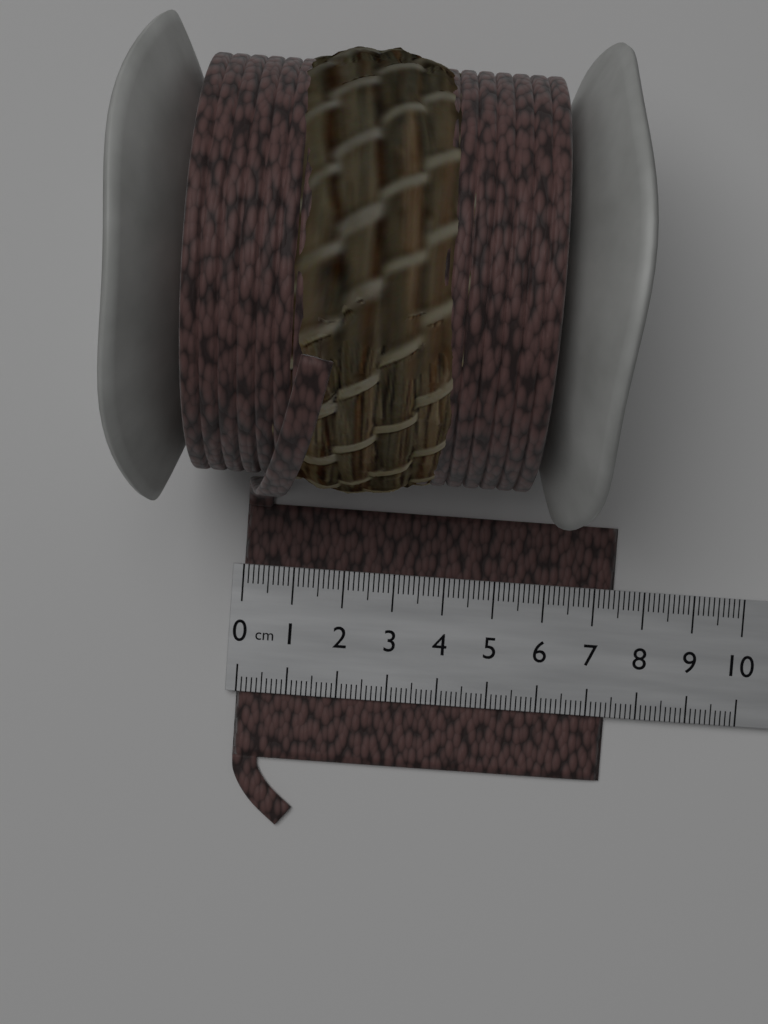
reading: 7.4 cm
